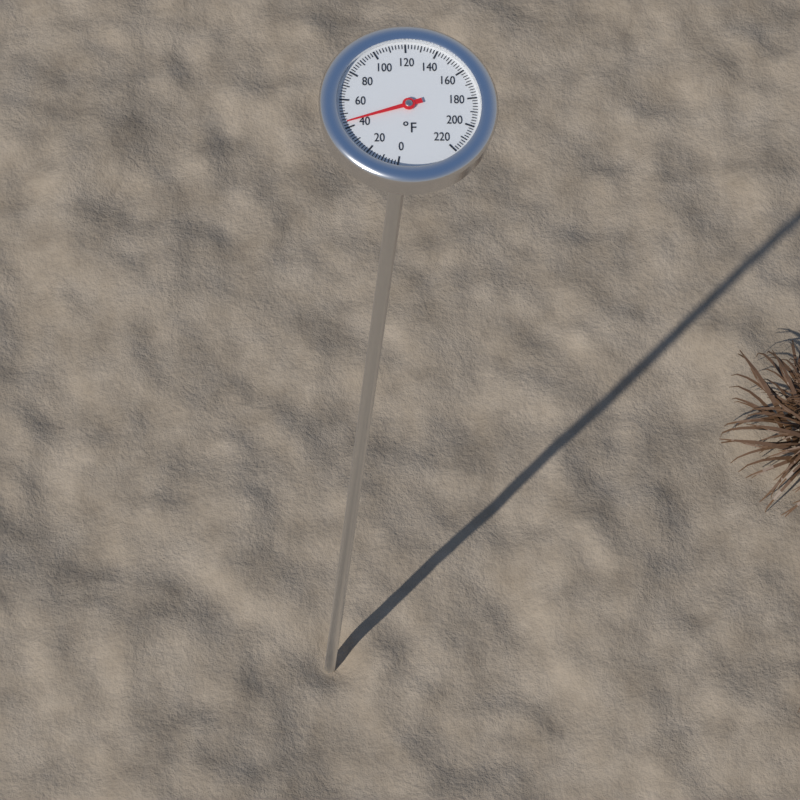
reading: 44 °F
